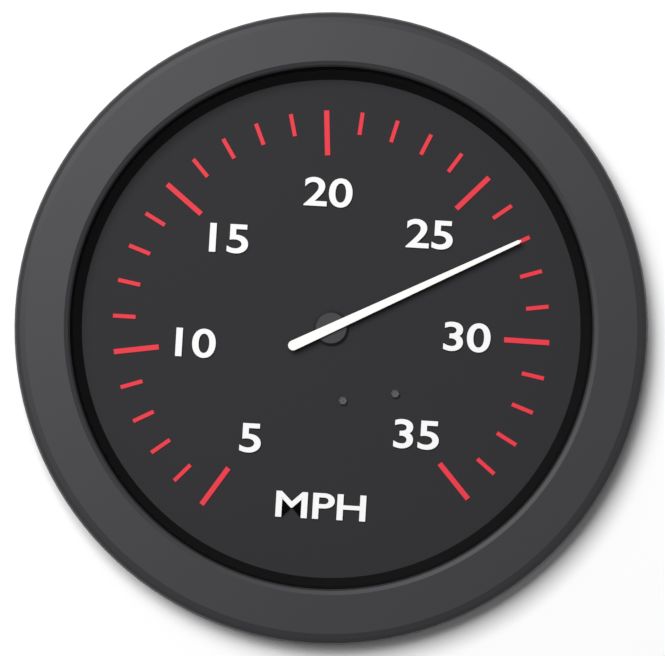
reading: 27 MPH
